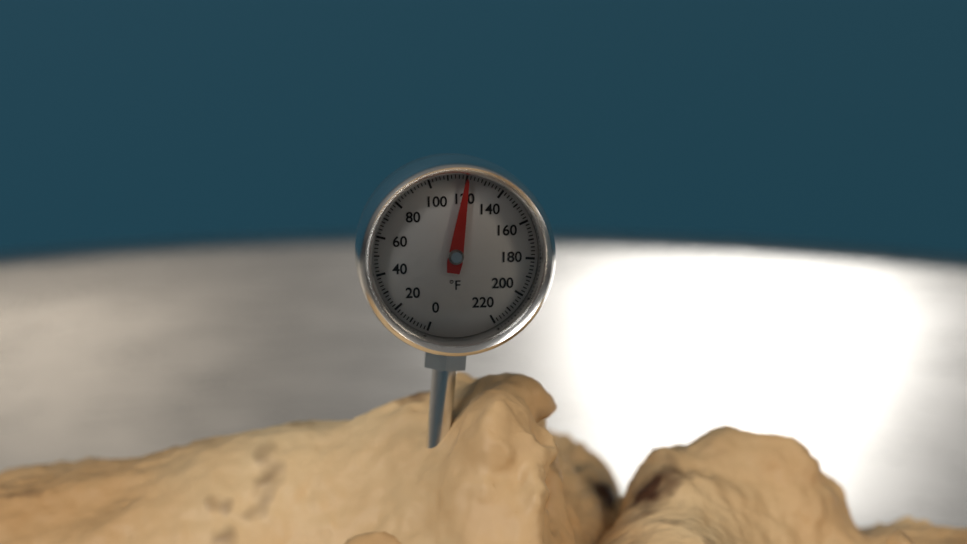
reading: 120 °F
